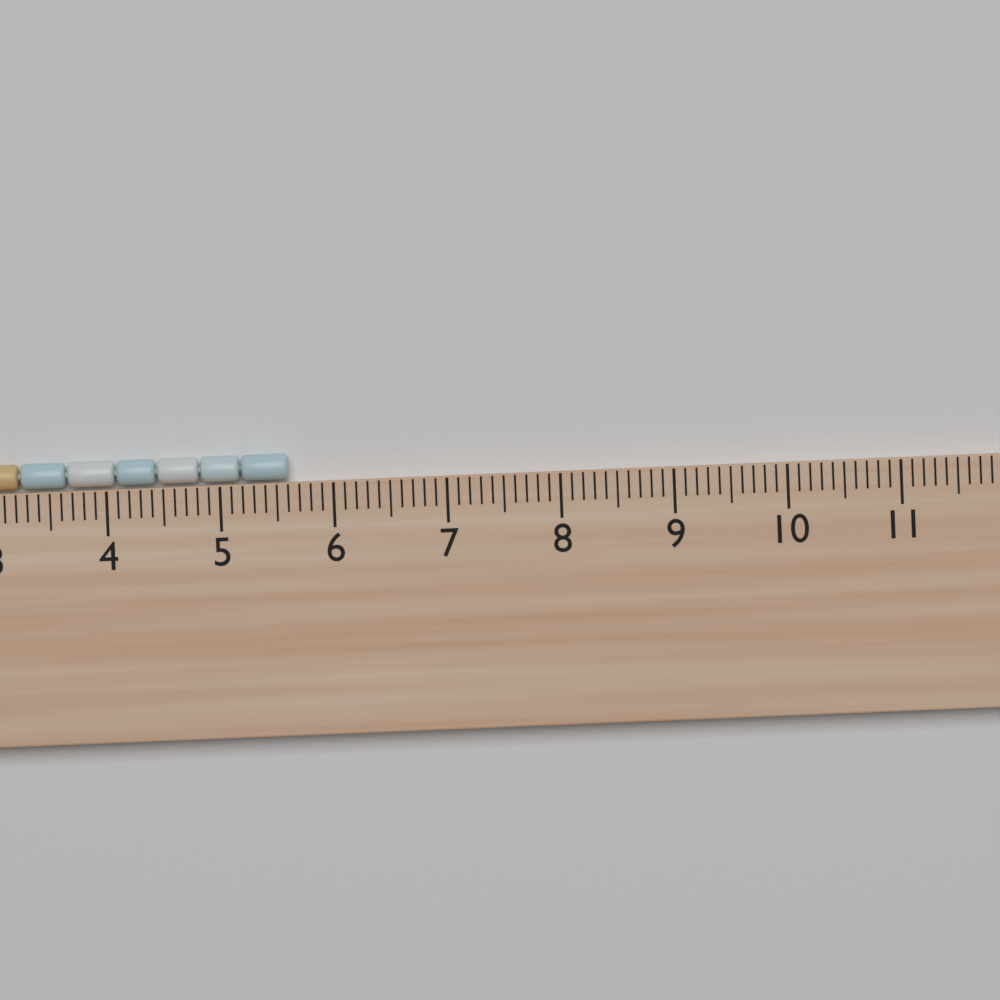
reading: 5.6 cm
